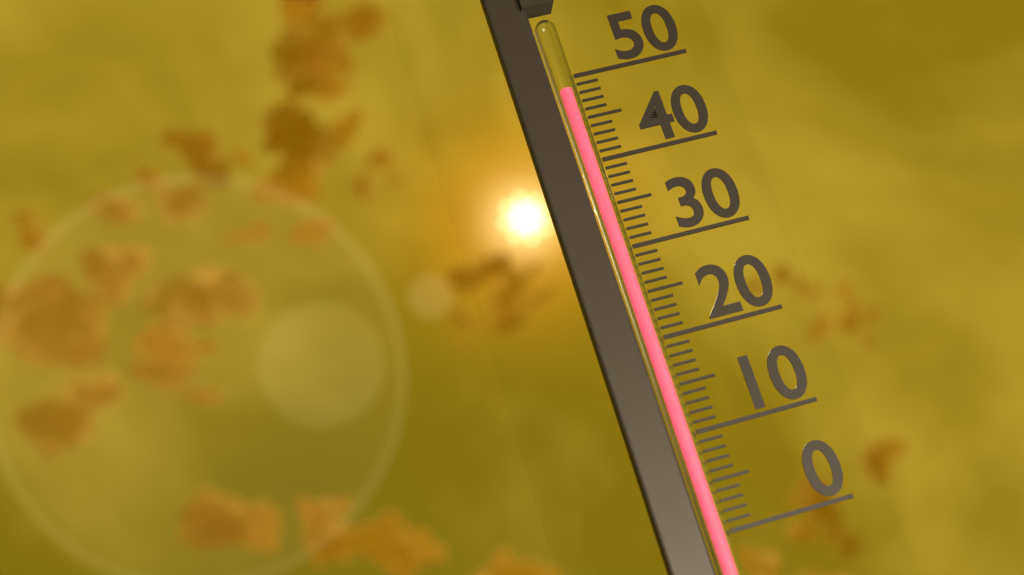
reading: 48 (no unit)
